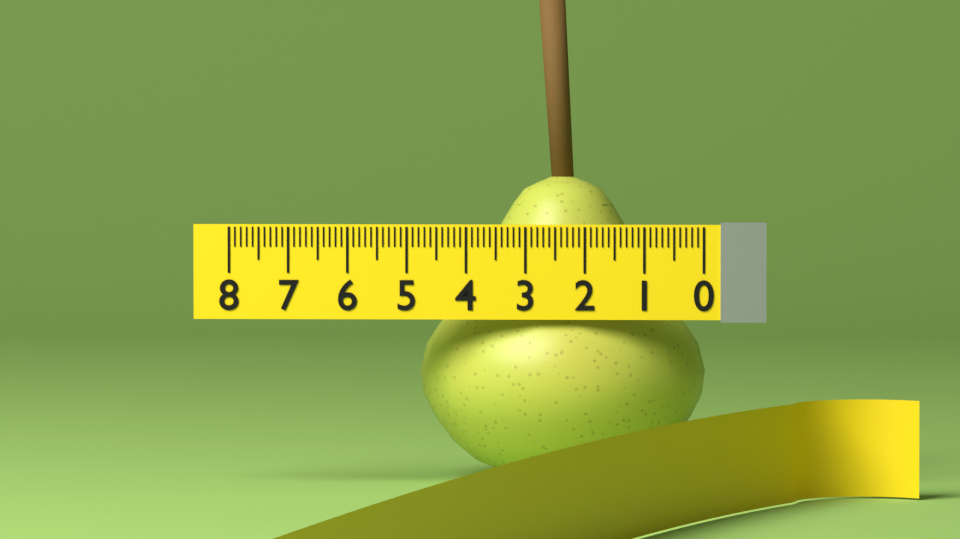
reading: 4.9 (no unit)
